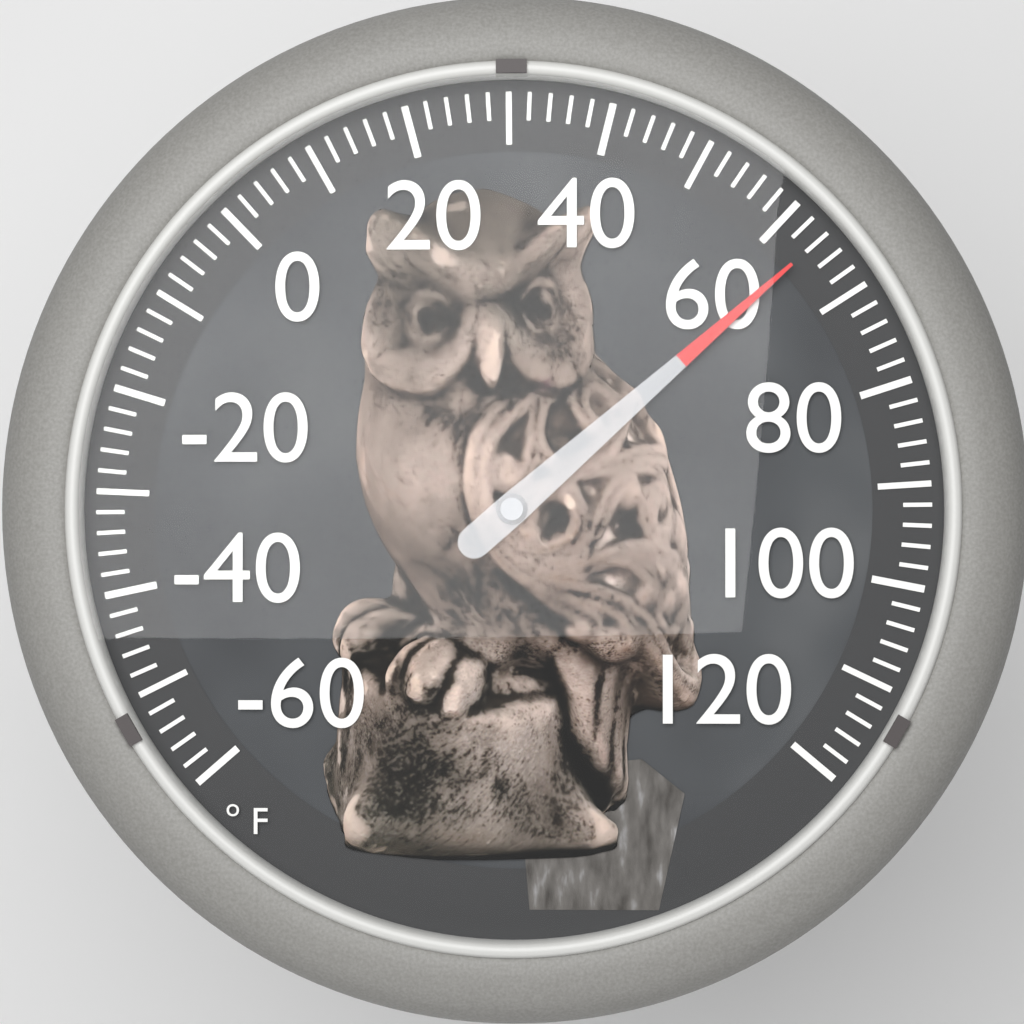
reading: 64 °F
